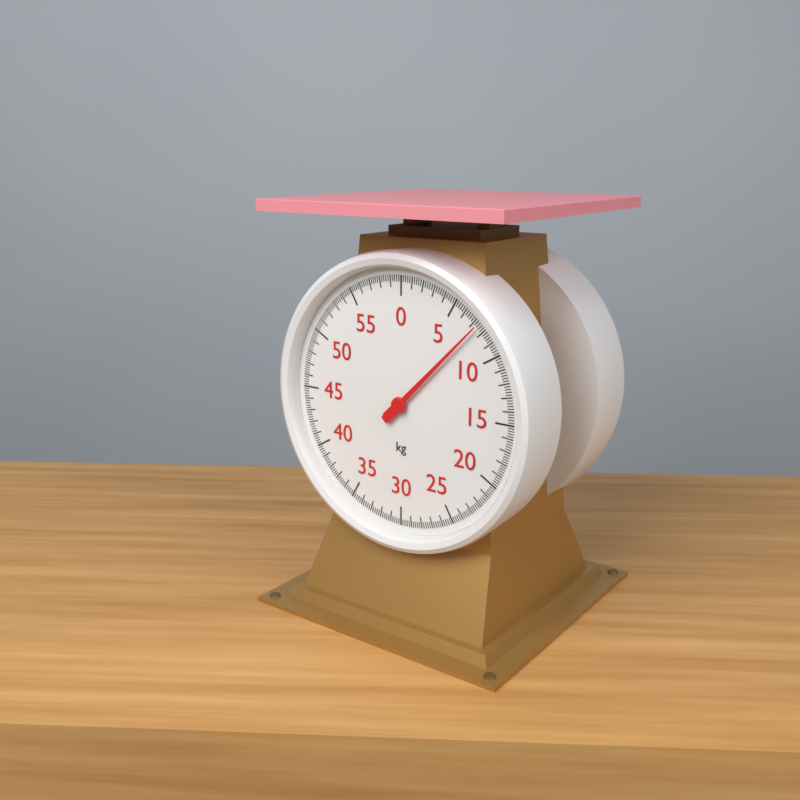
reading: 7.4 kg
